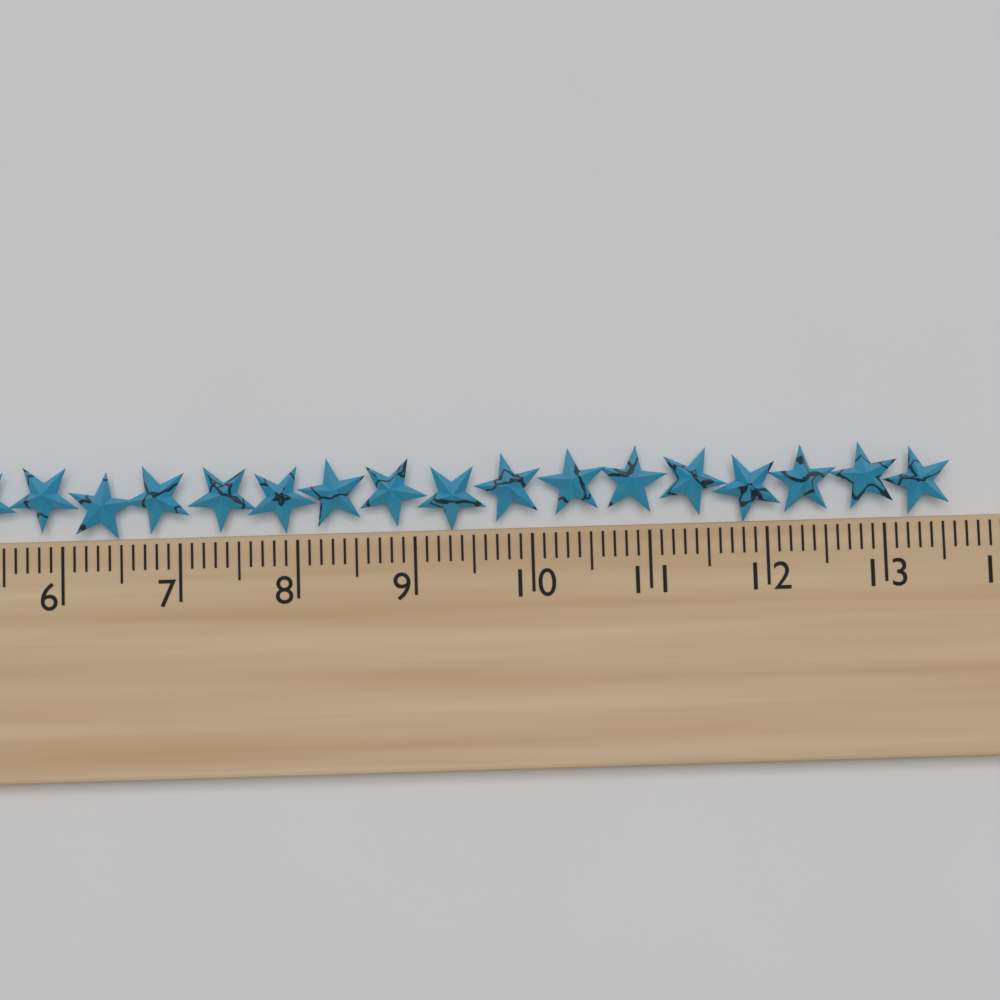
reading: 13.6 cm
